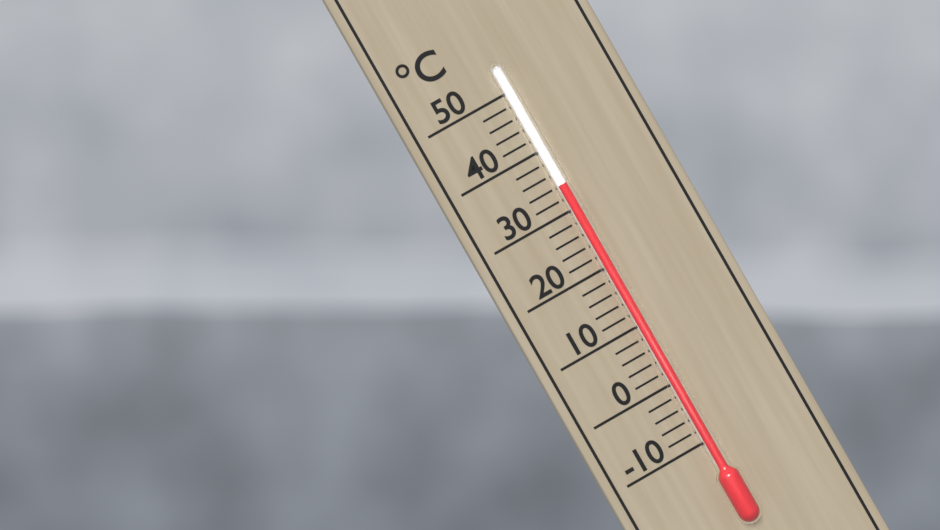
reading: 34 °C
